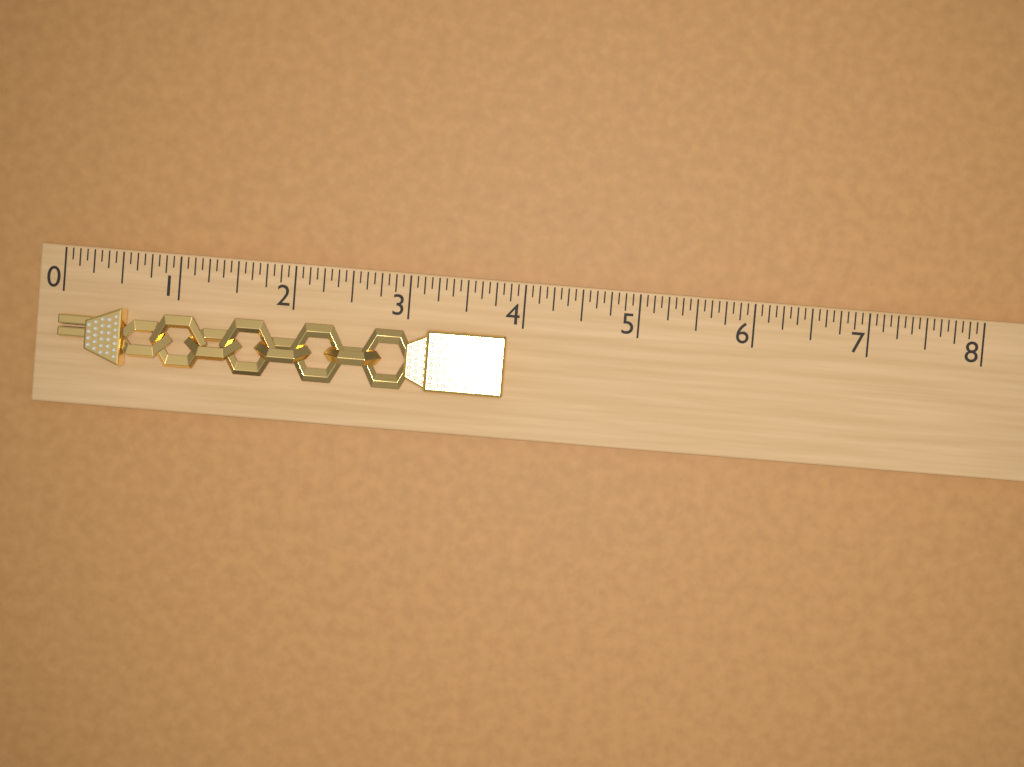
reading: 3.8750 (no unit)
